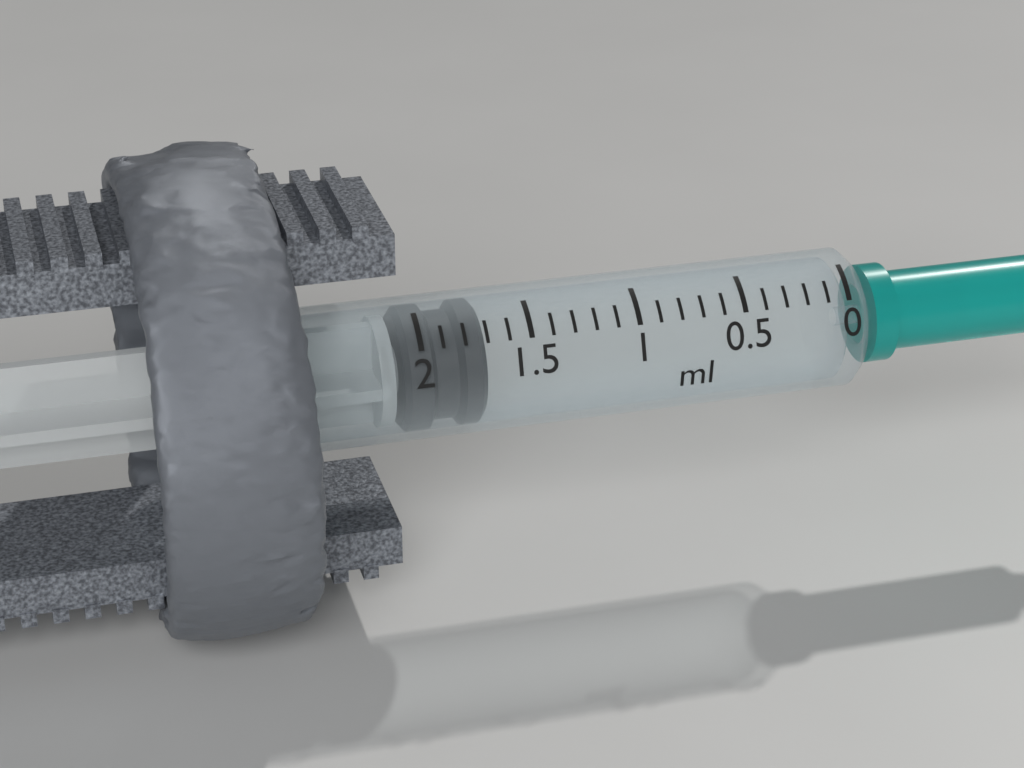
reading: 1.7 ml
